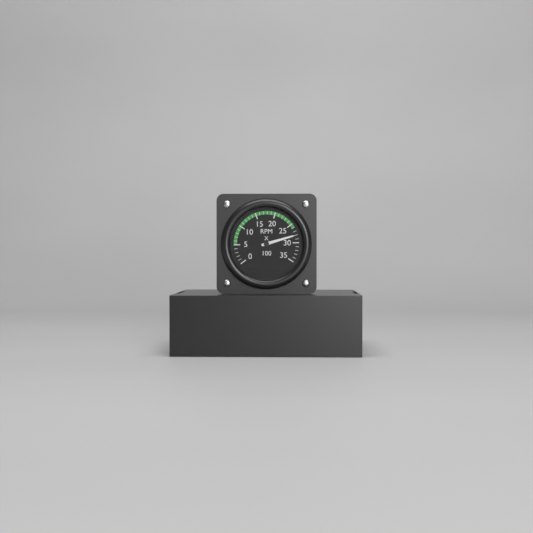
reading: 28 RPM x 100
